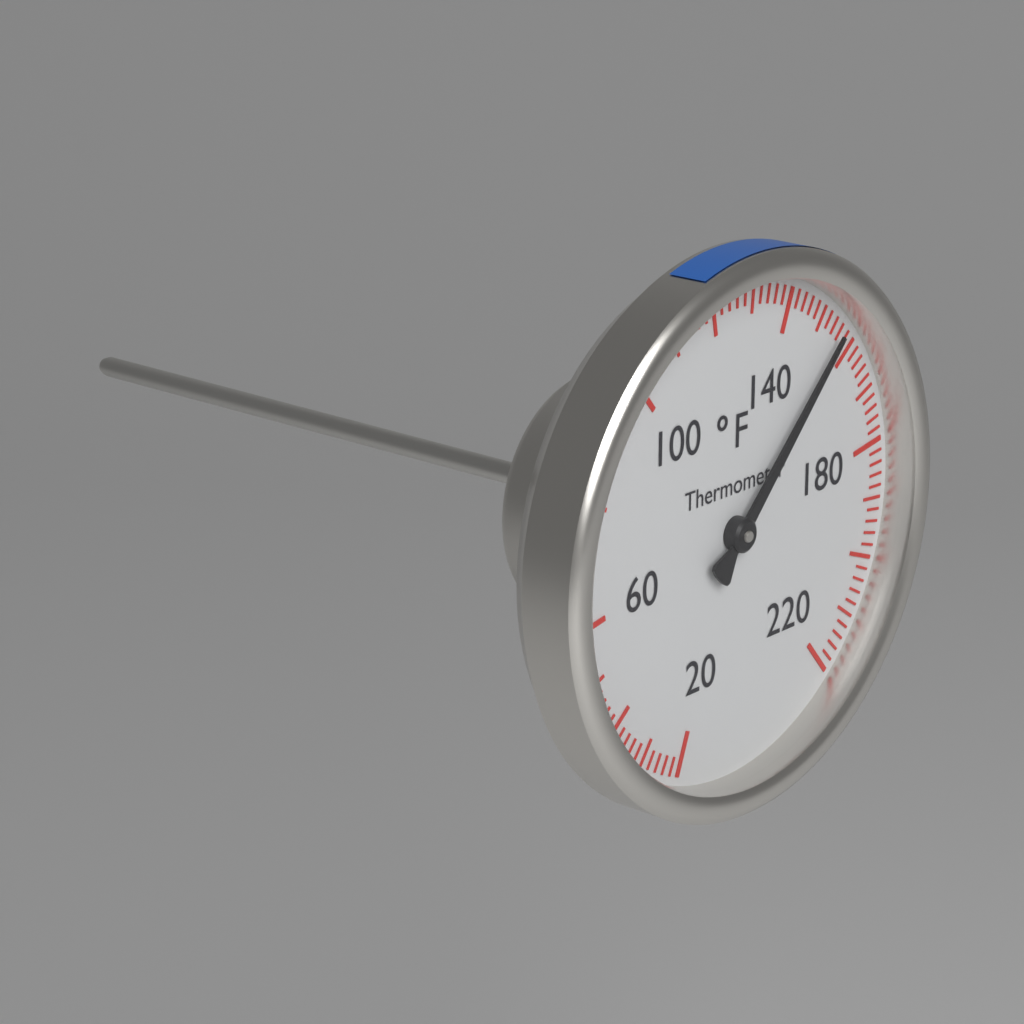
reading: 156 °F
